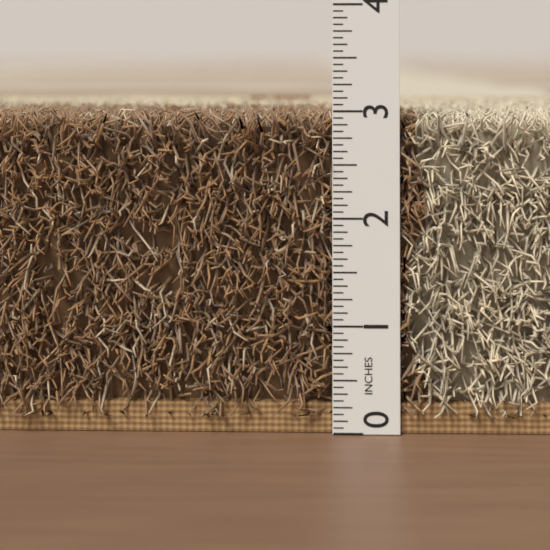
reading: 3.0000 in
